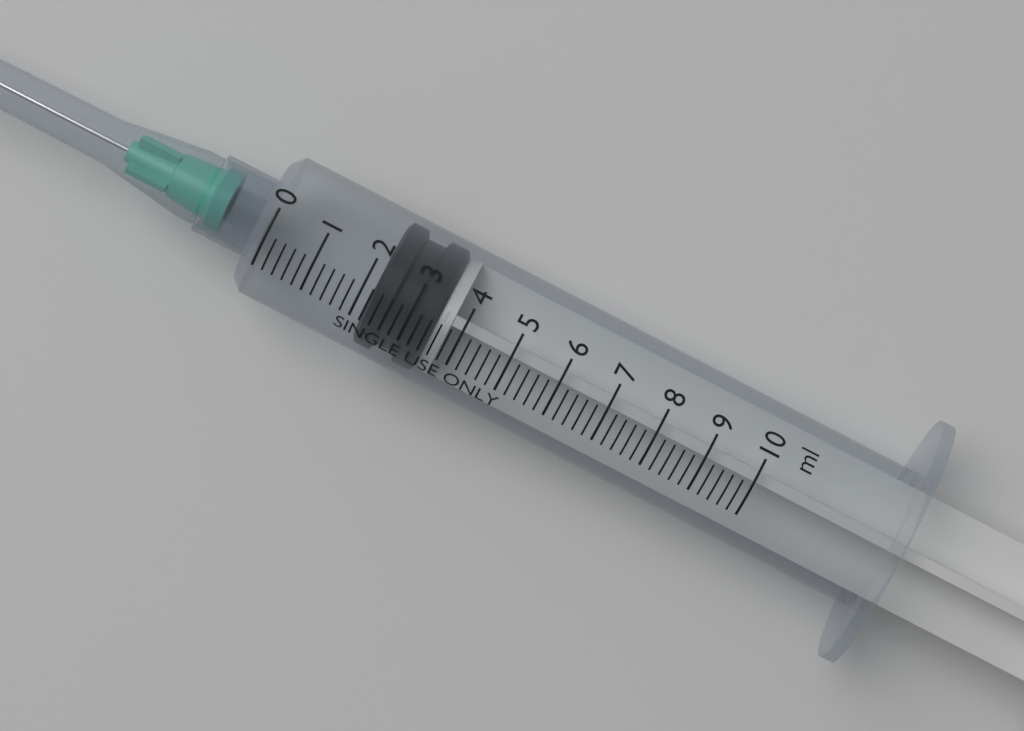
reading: 2.2 ml
